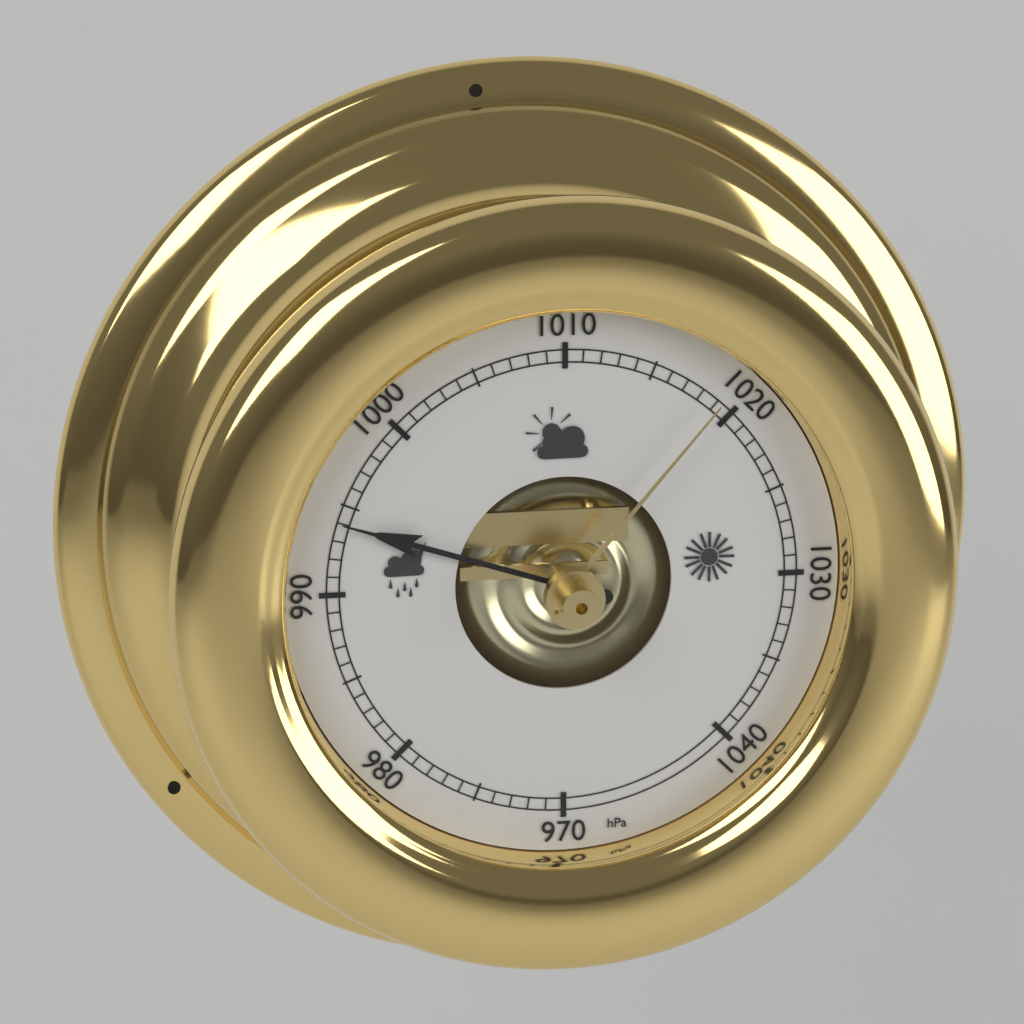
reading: 994 hPa
